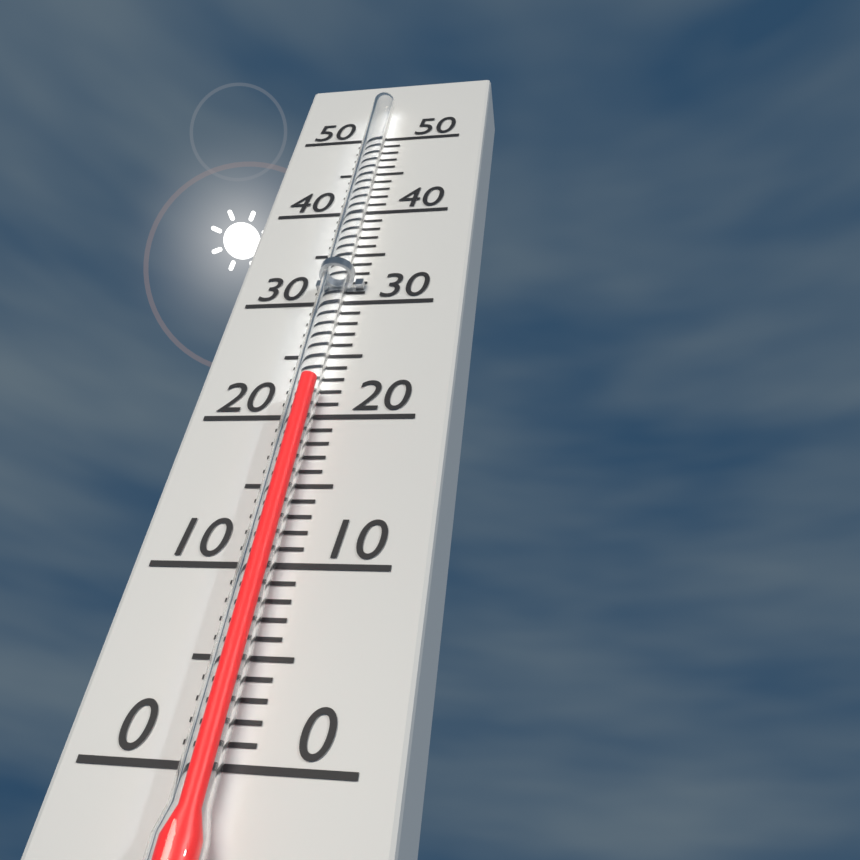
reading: 22 (no unit)
